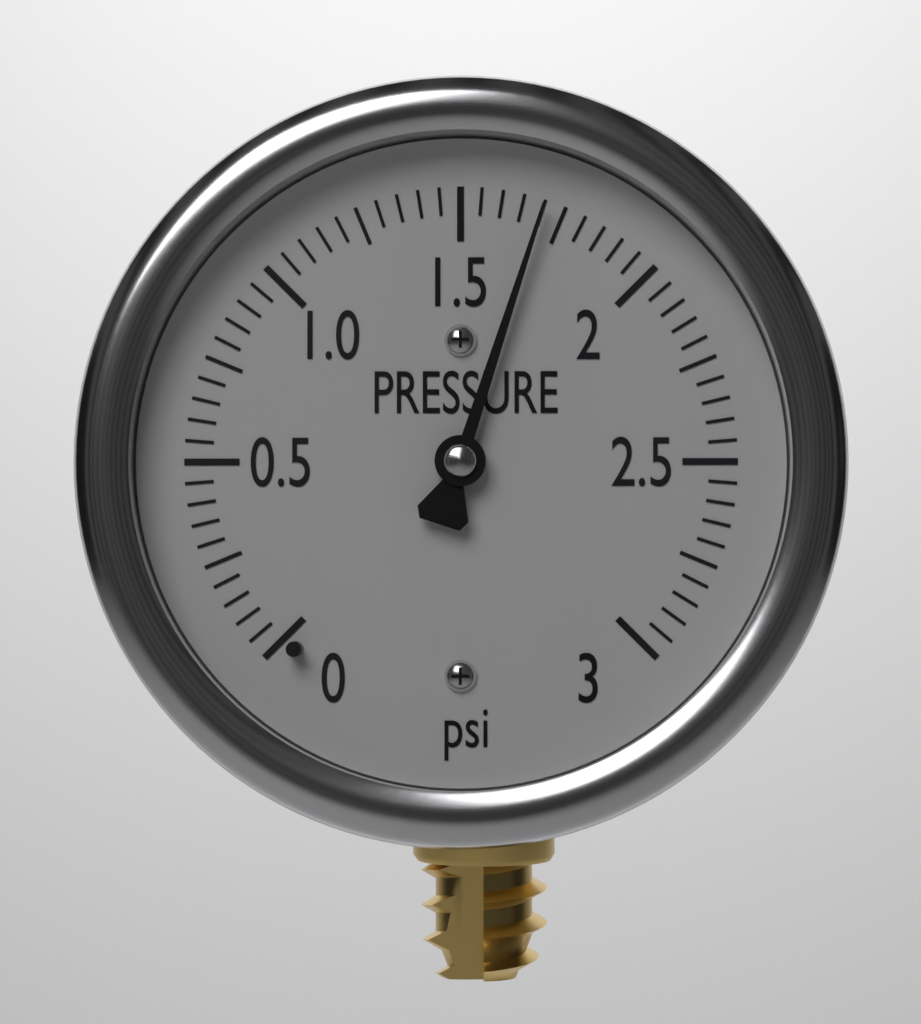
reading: 1.70 psi
